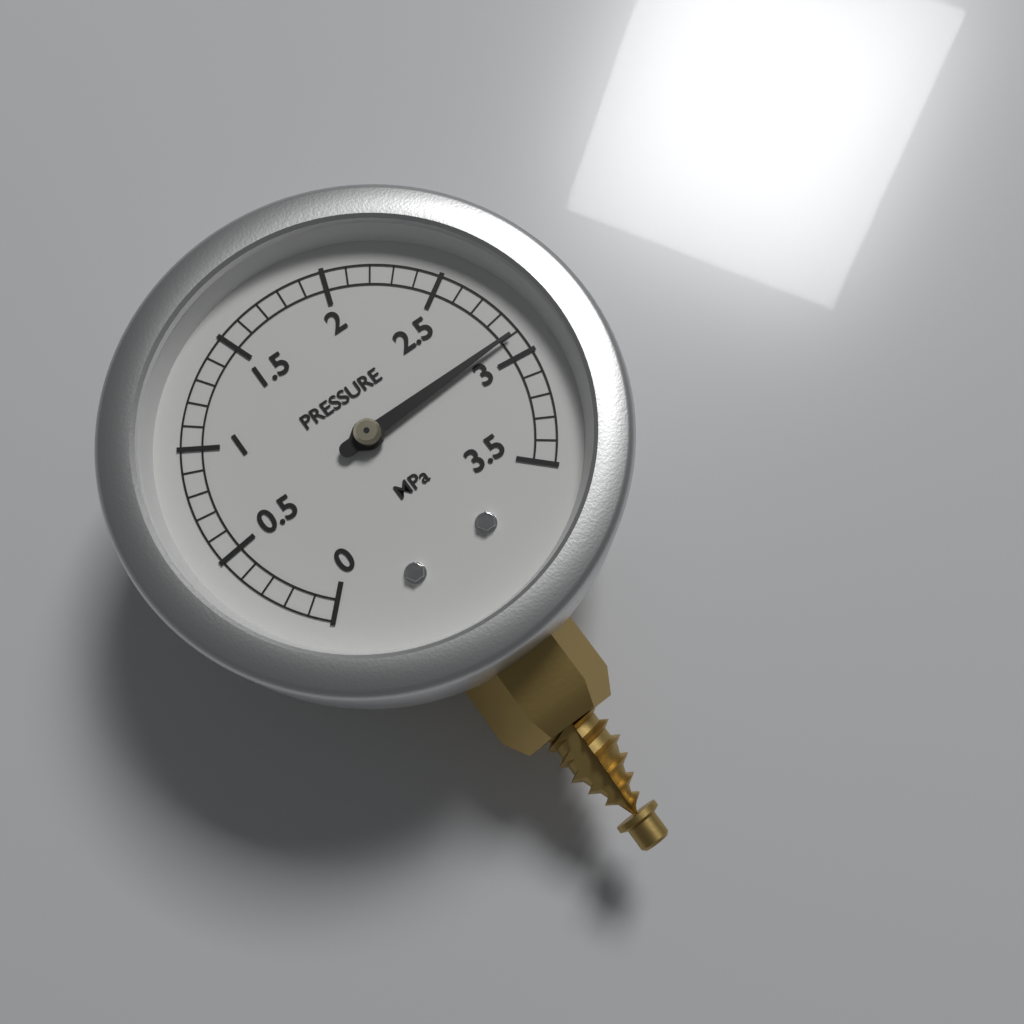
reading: 2.9 MPa
